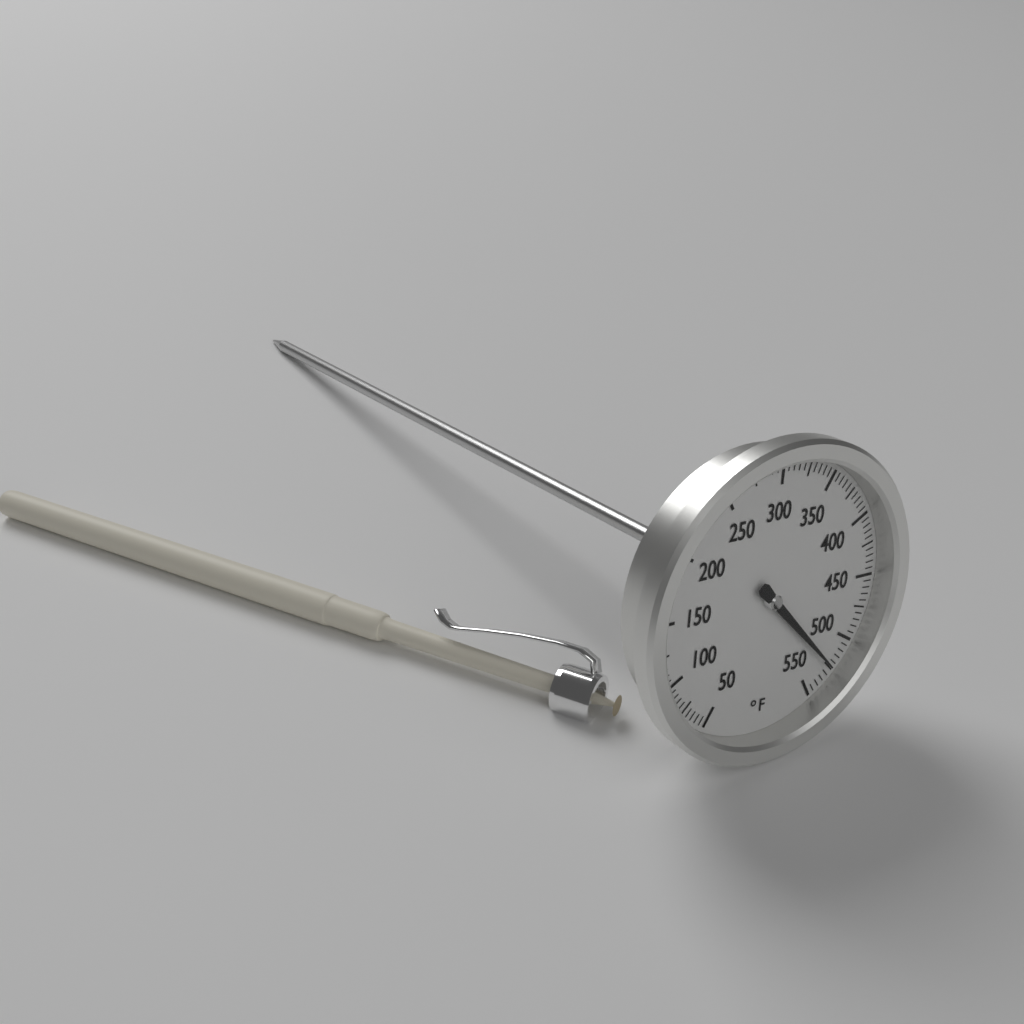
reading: 525 °F
